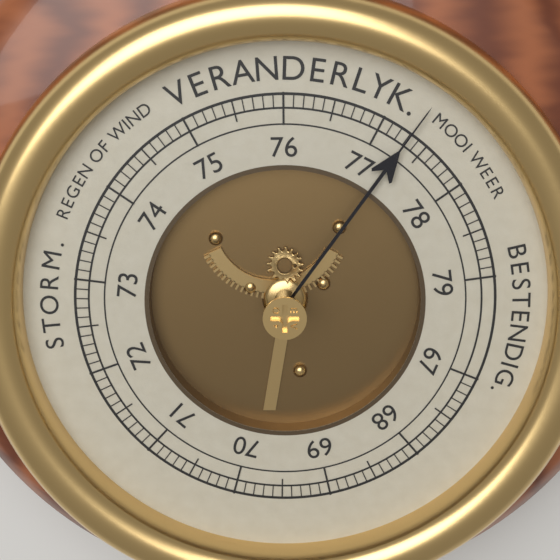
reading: 77.3 (no unit)
